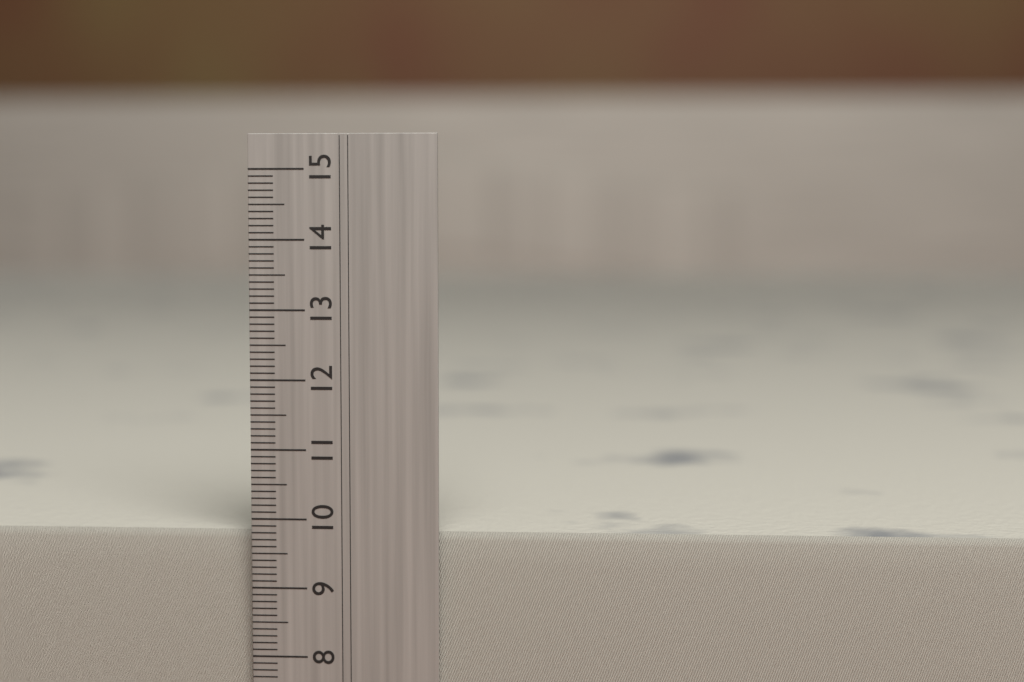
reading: 9.8 cm
